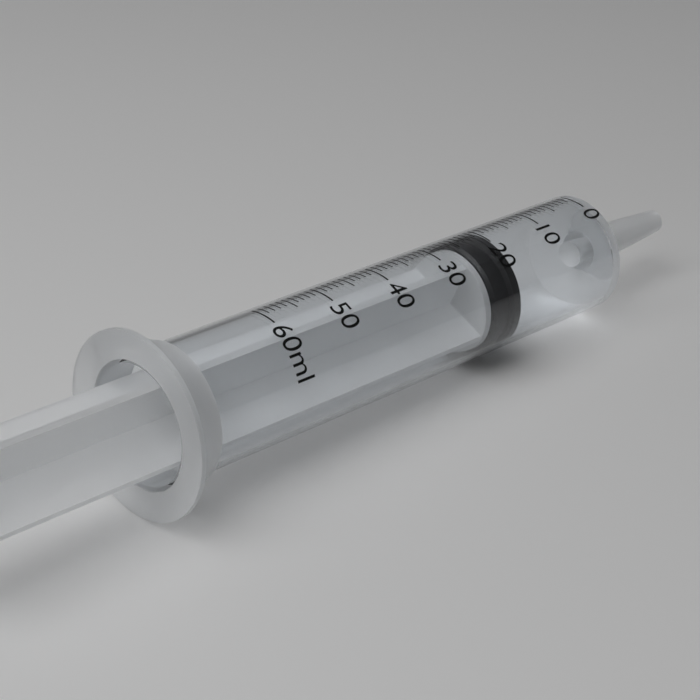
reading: 19 ml
